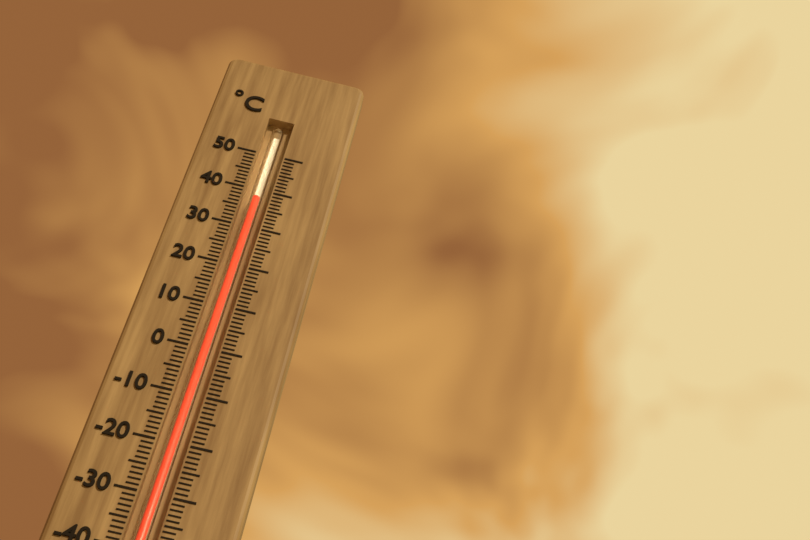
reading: 38 °C
